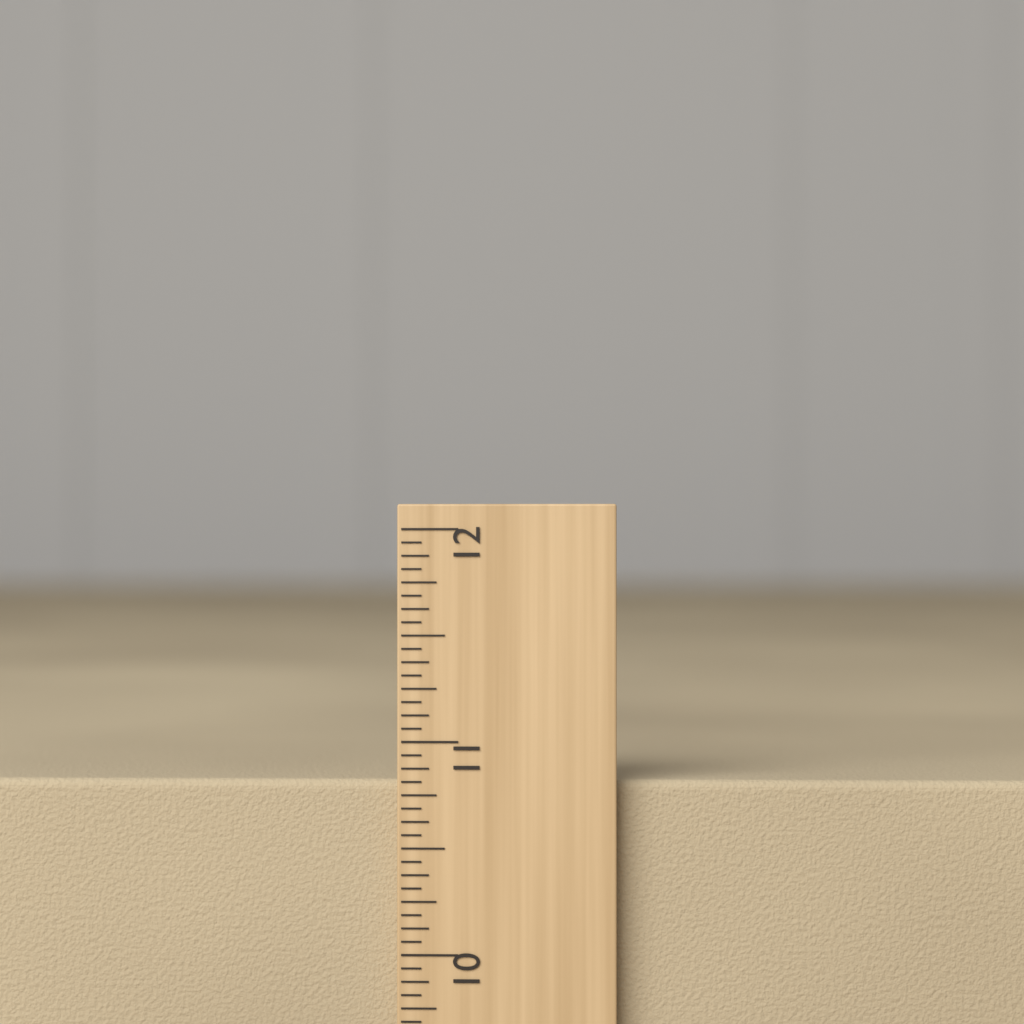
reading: 10.8125 inch
